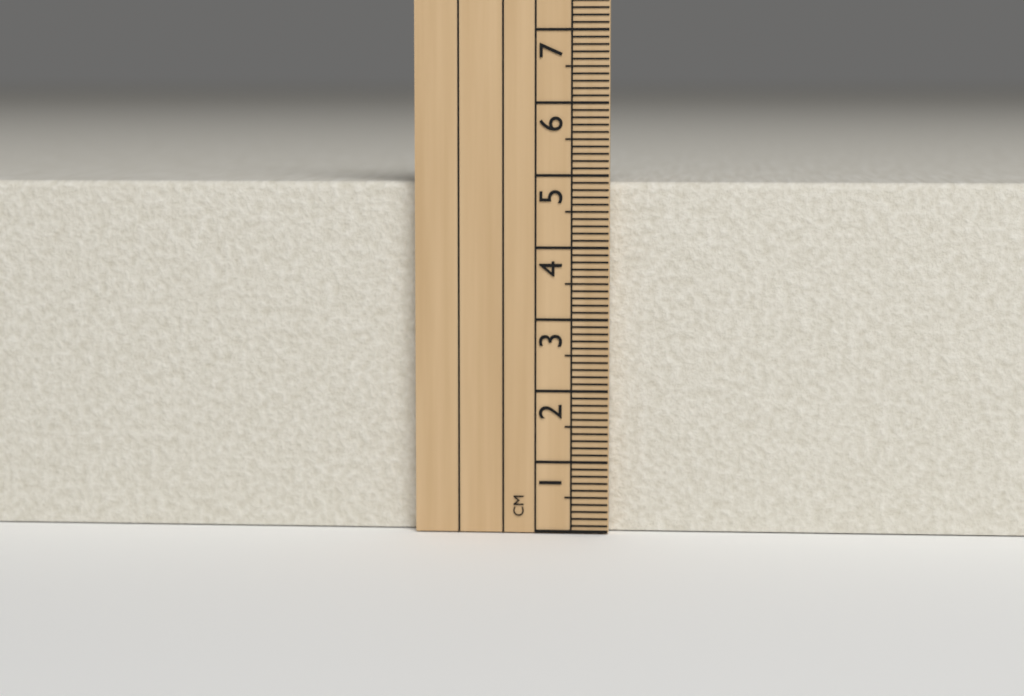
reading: 4.9 cm
